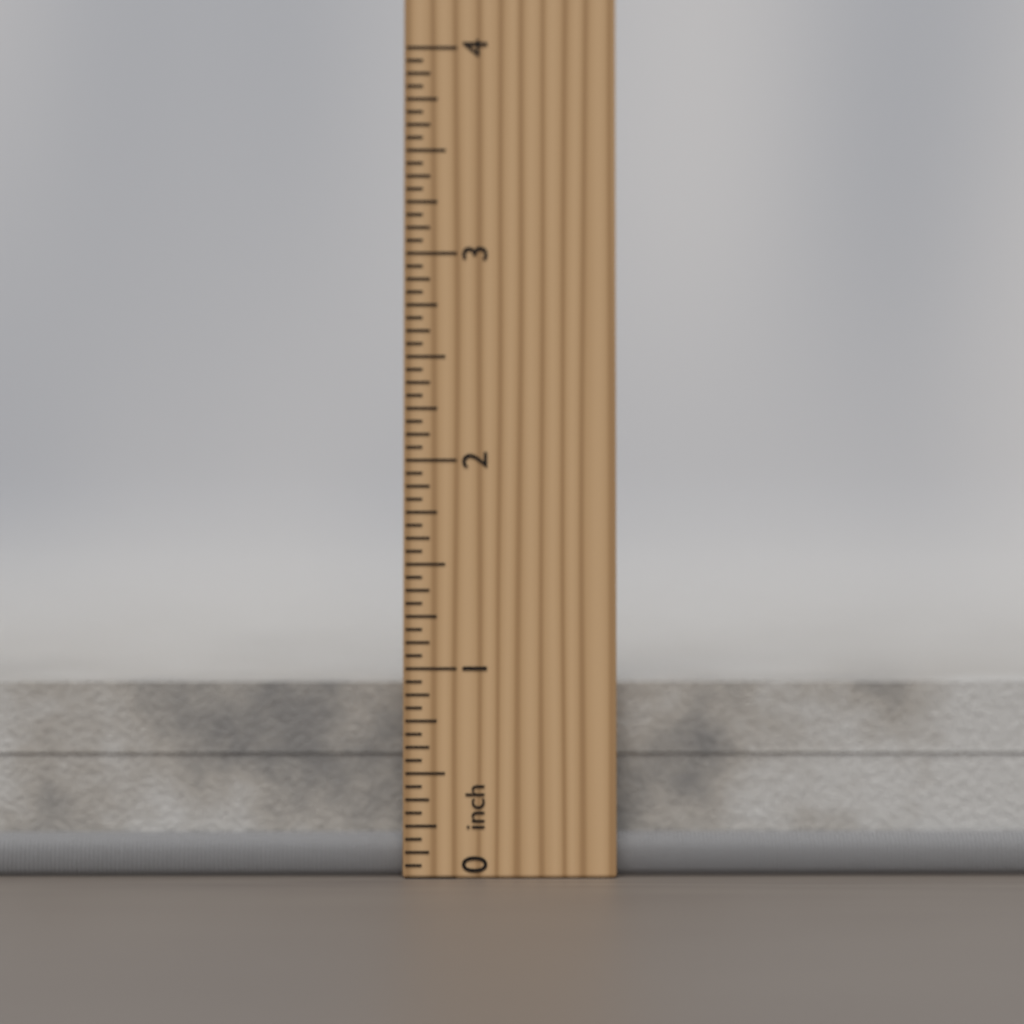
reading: 0.9375 inch
